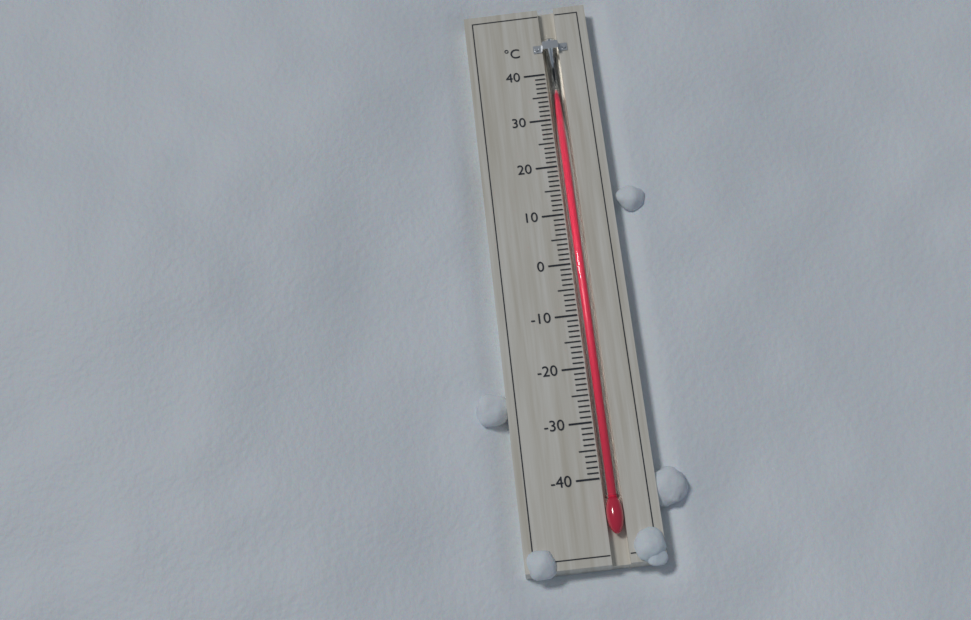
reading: 36 °C
